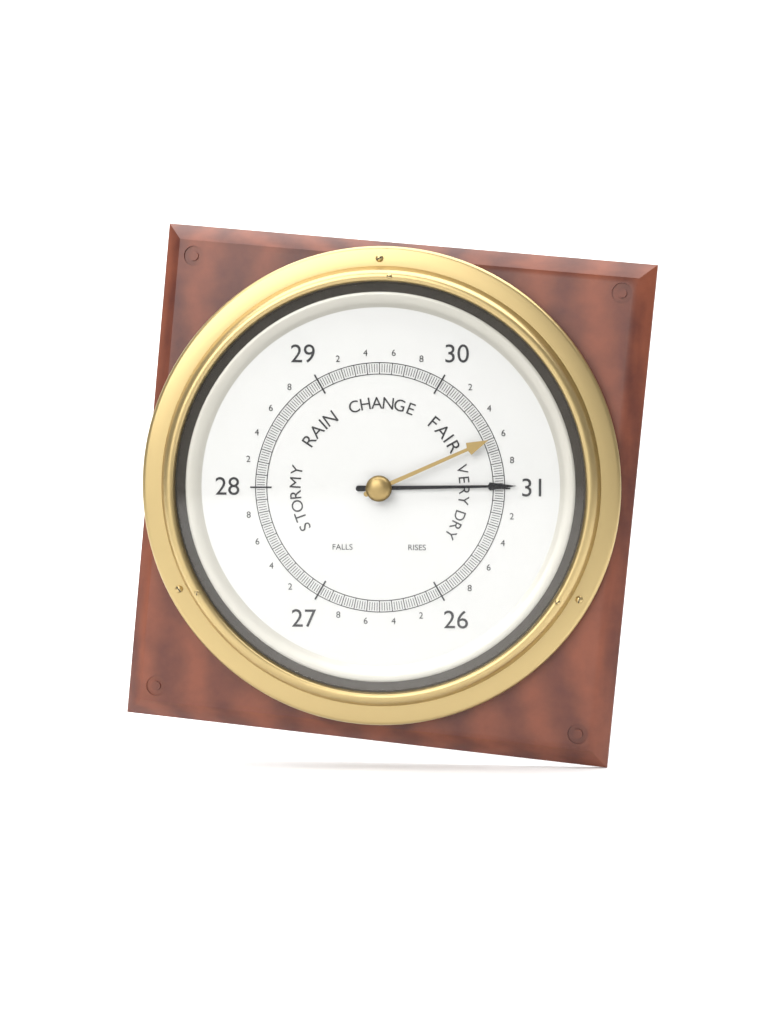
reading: 30.98 (no unit)
